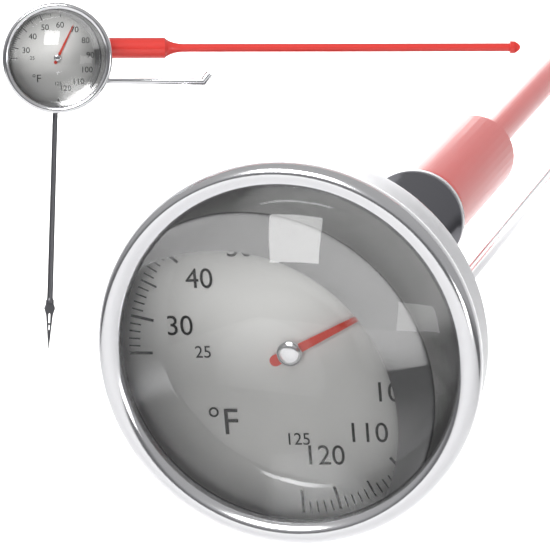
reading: 82 °F
